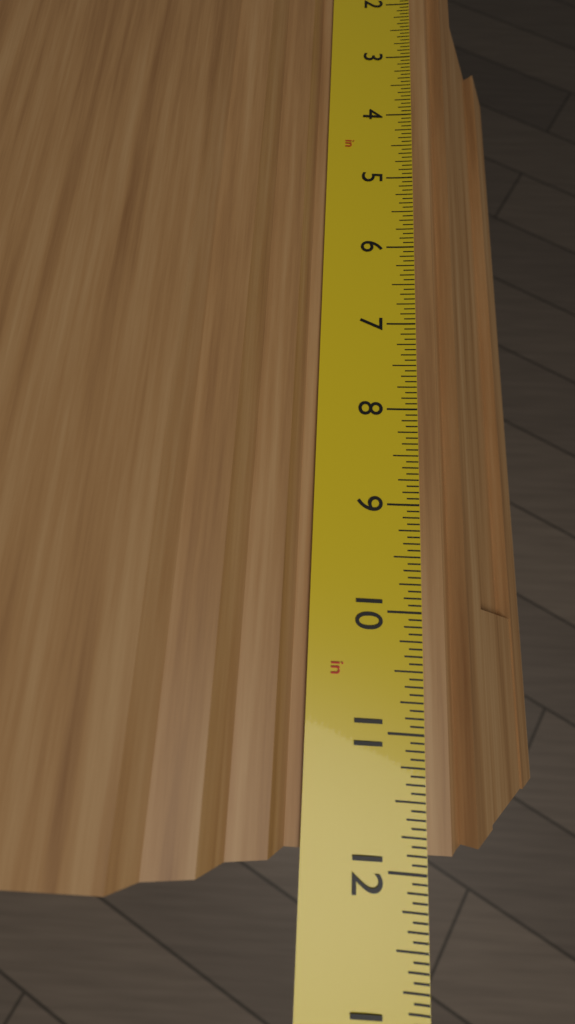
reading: 11.8750 in
